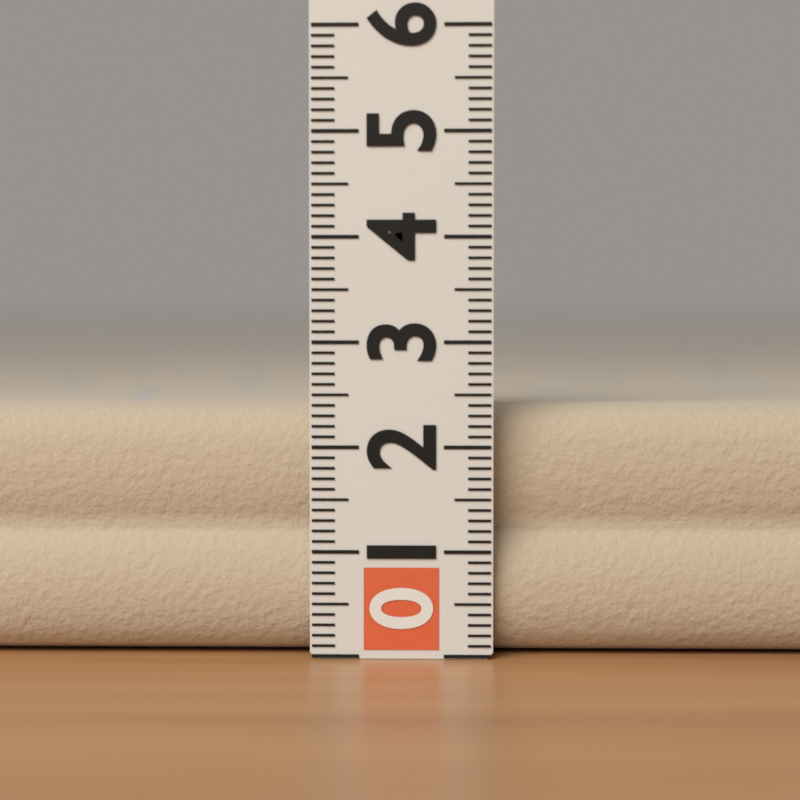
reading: 2.4 (no unit)
